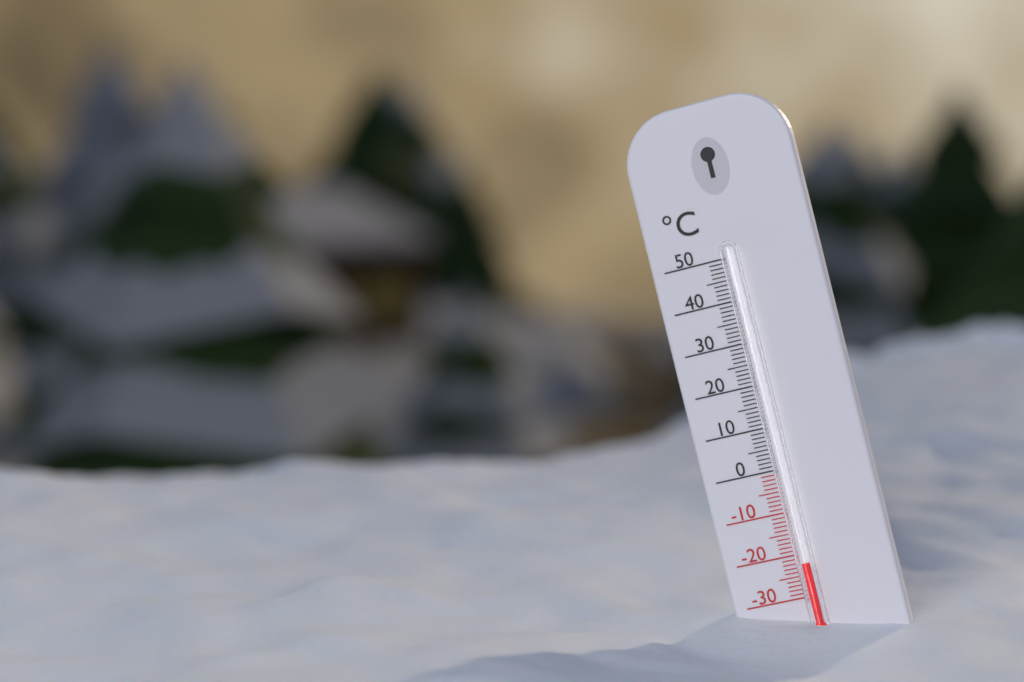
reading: -22 °C
